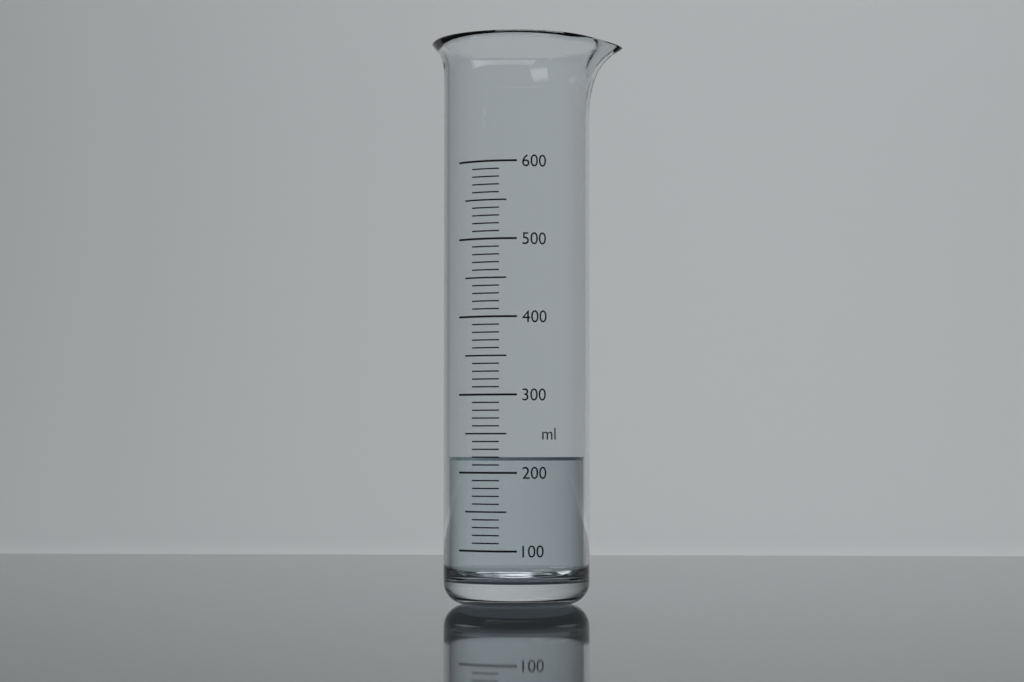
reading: 220 ml
